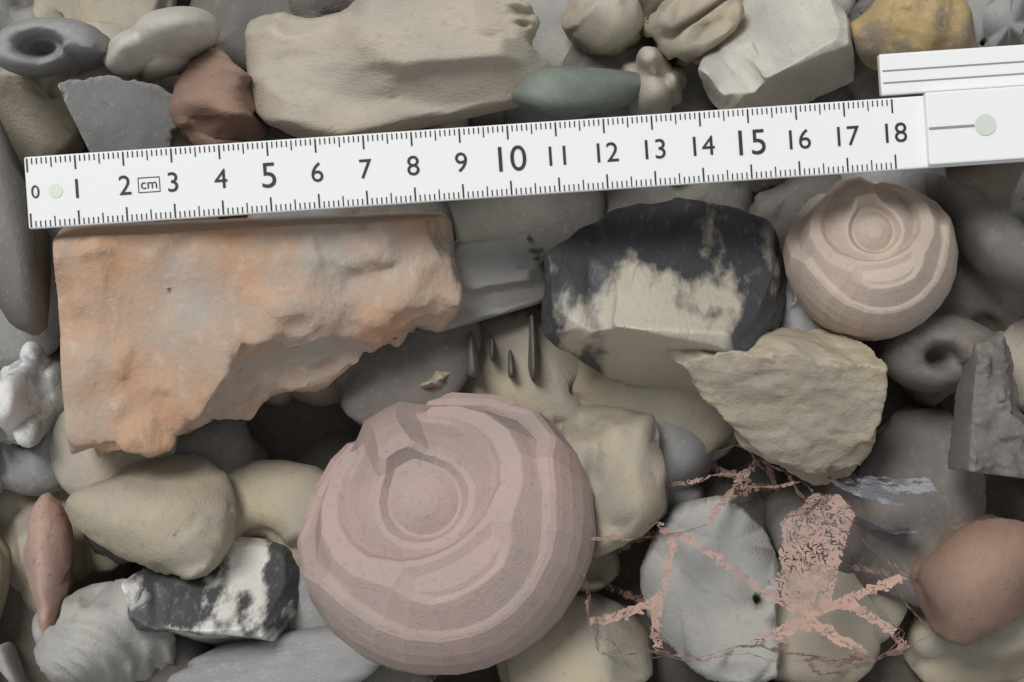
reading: 8.8 cm
